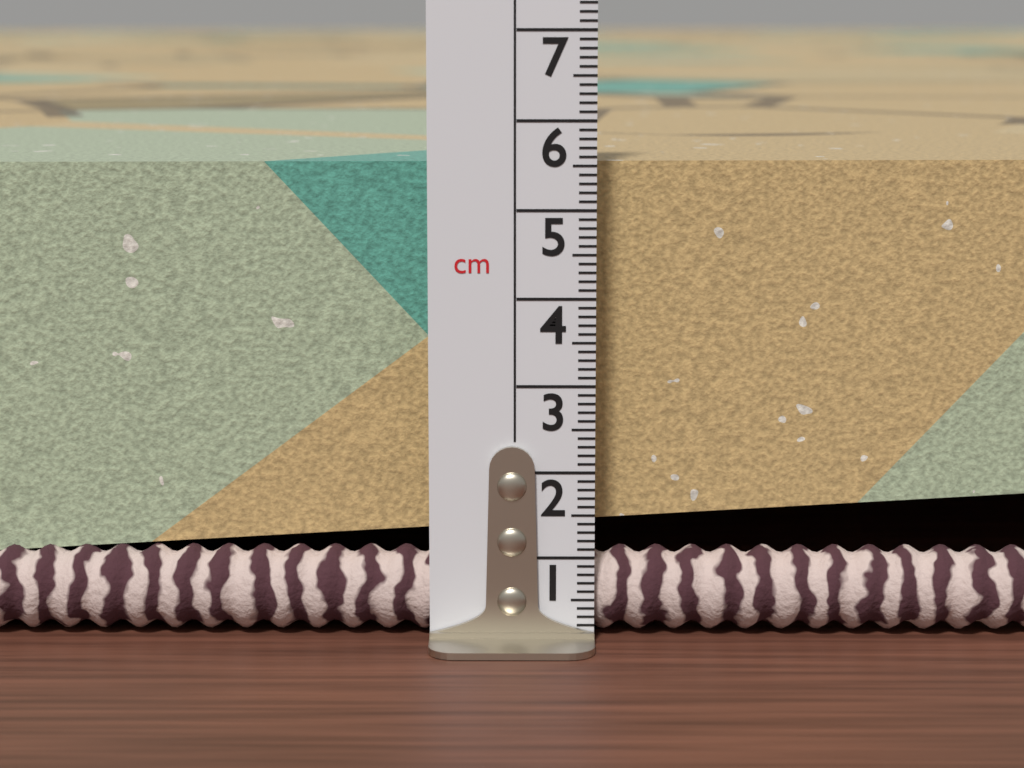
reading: 5.5 cm
